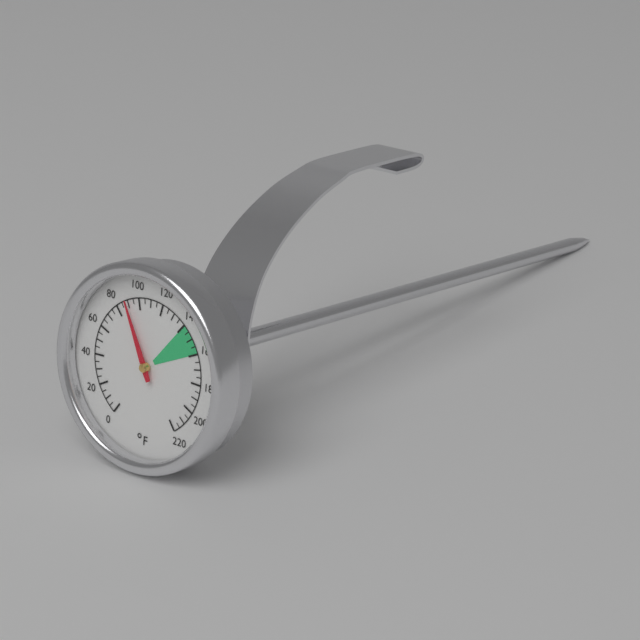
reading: 90 °F
